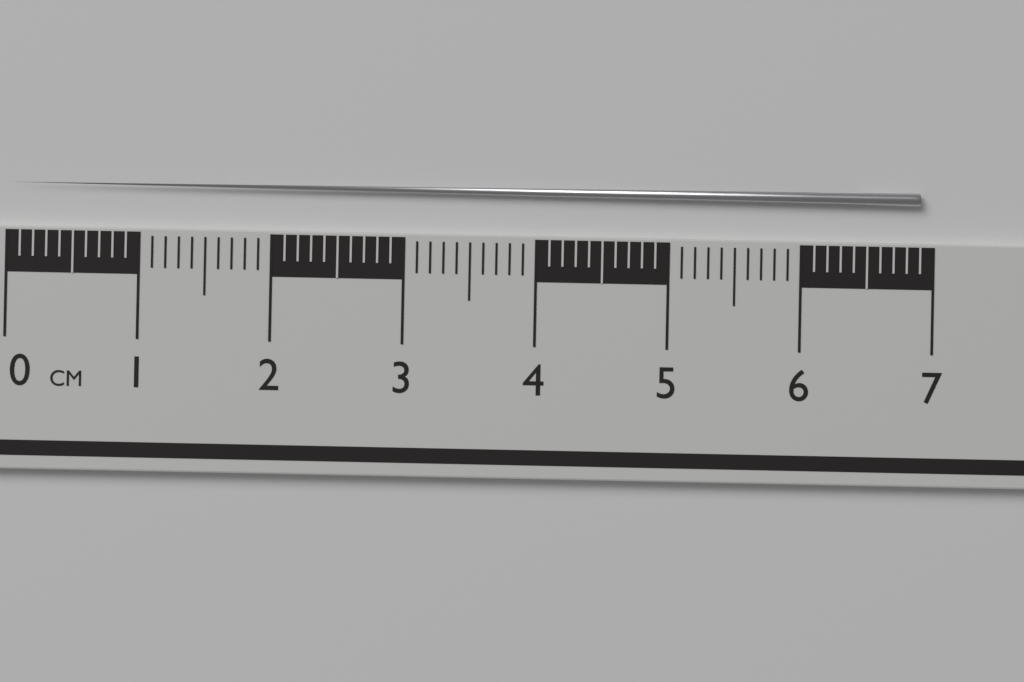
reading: 6.9 cm
